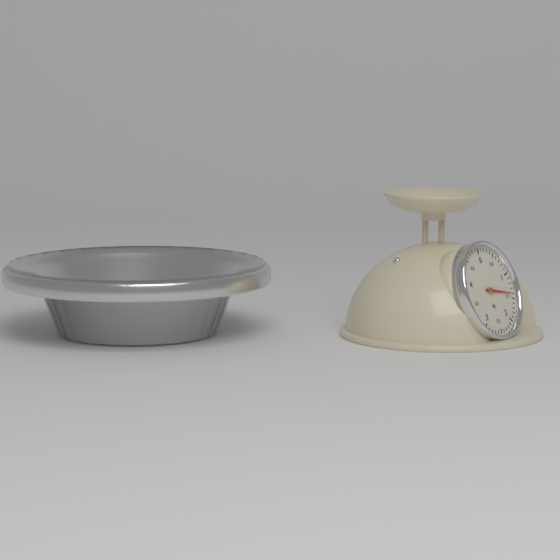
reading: 1.4 kg
